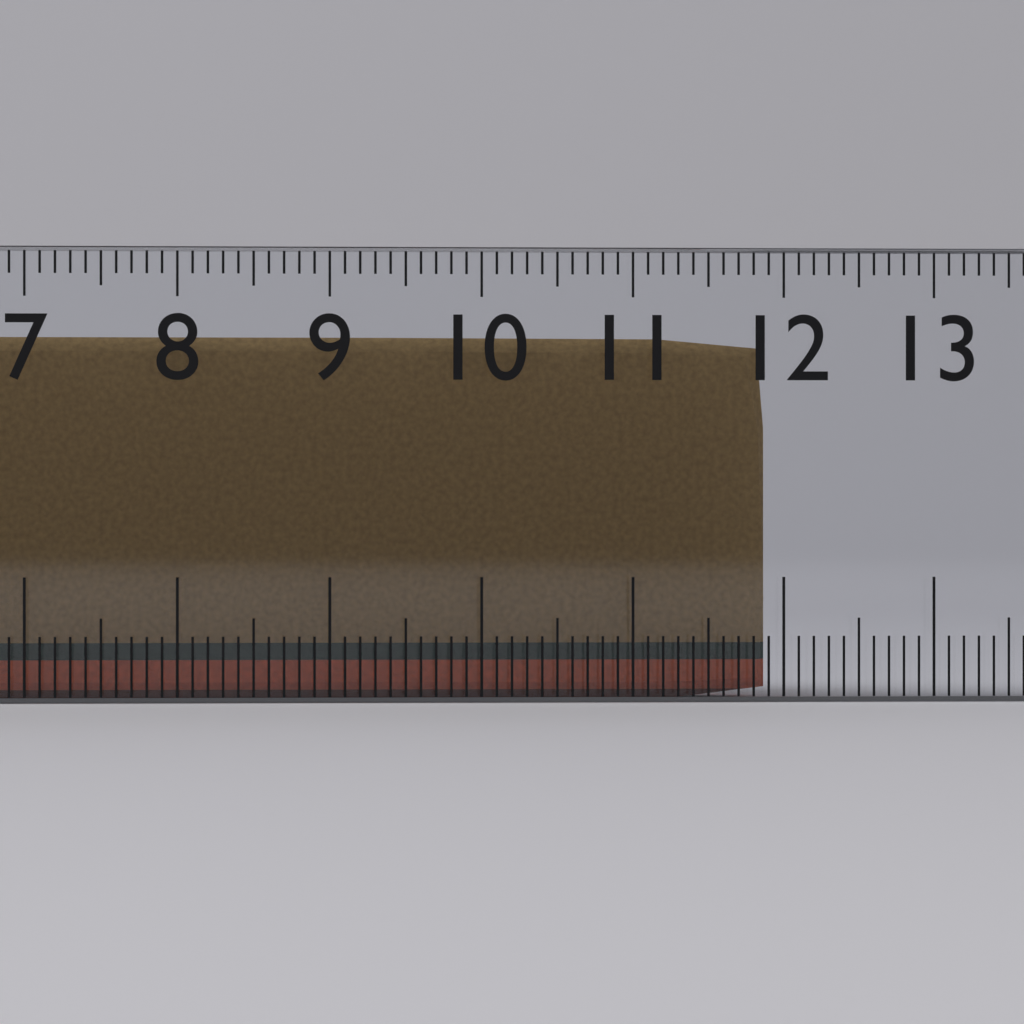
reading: 11.9 cm
